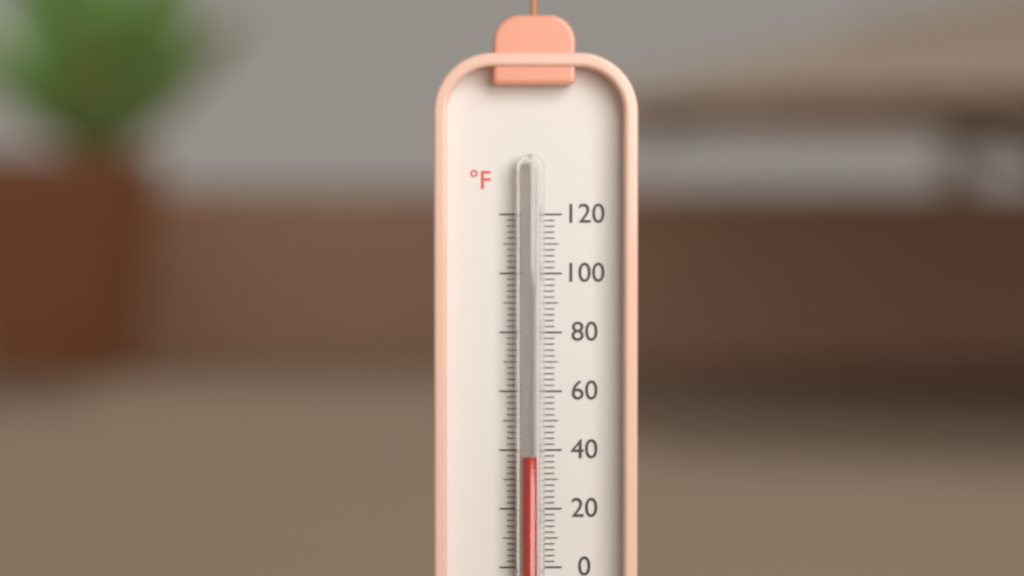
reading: 38 °F
